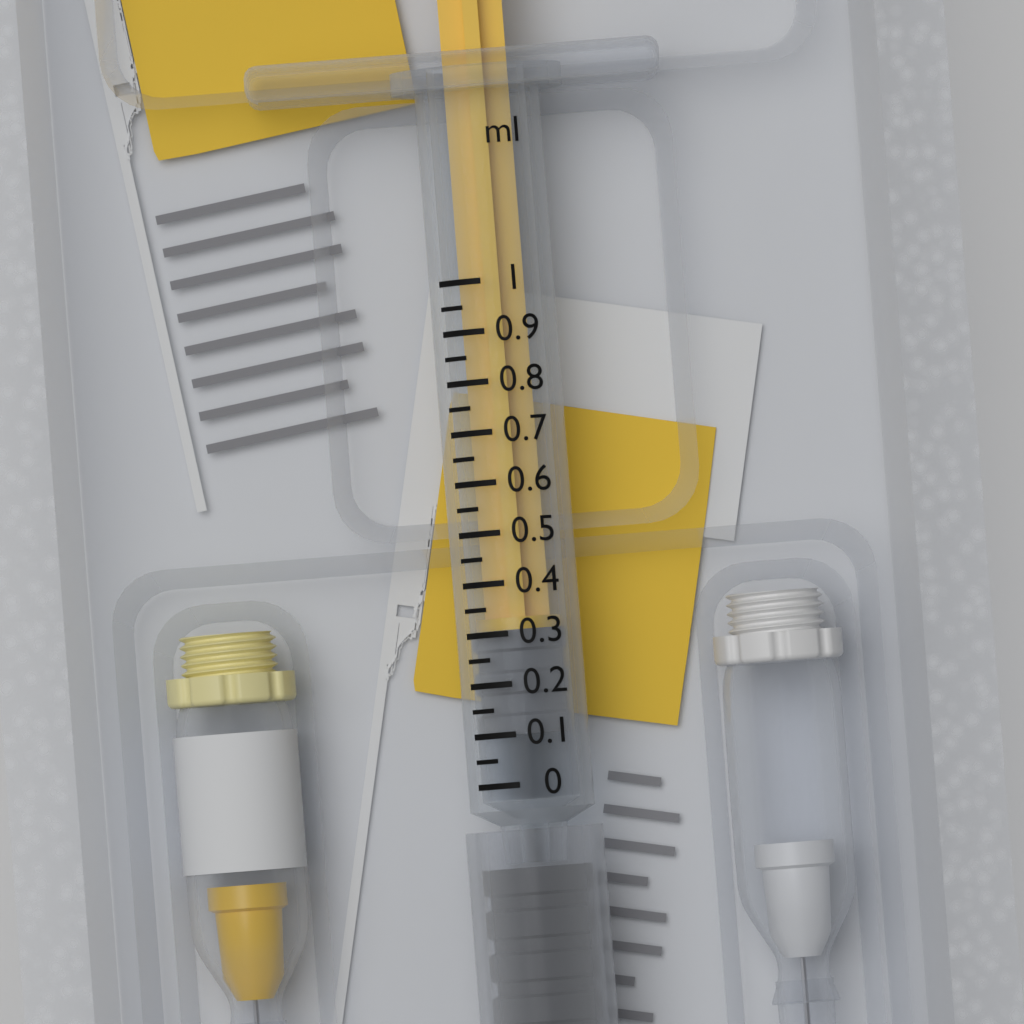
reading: 0.10 ml
